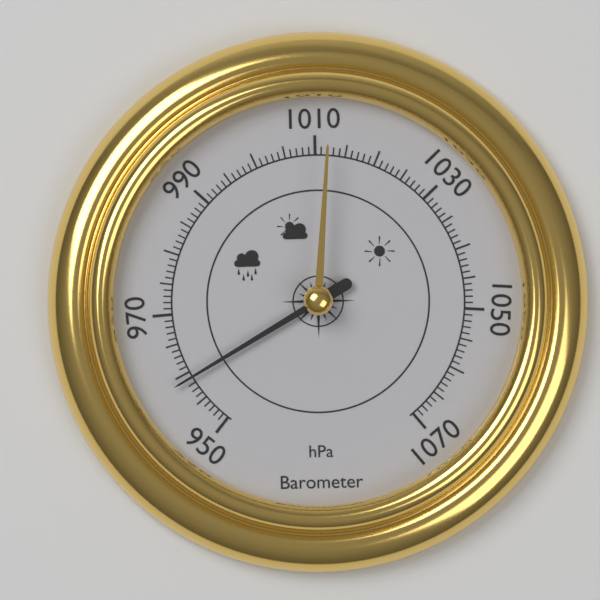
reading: 959 hPa
